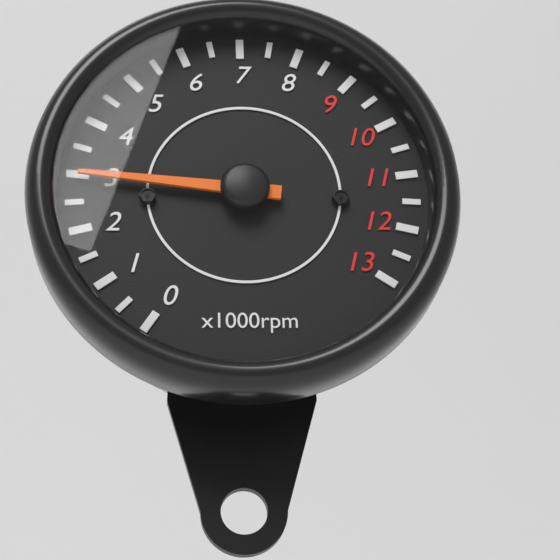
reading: 3000 rpm
